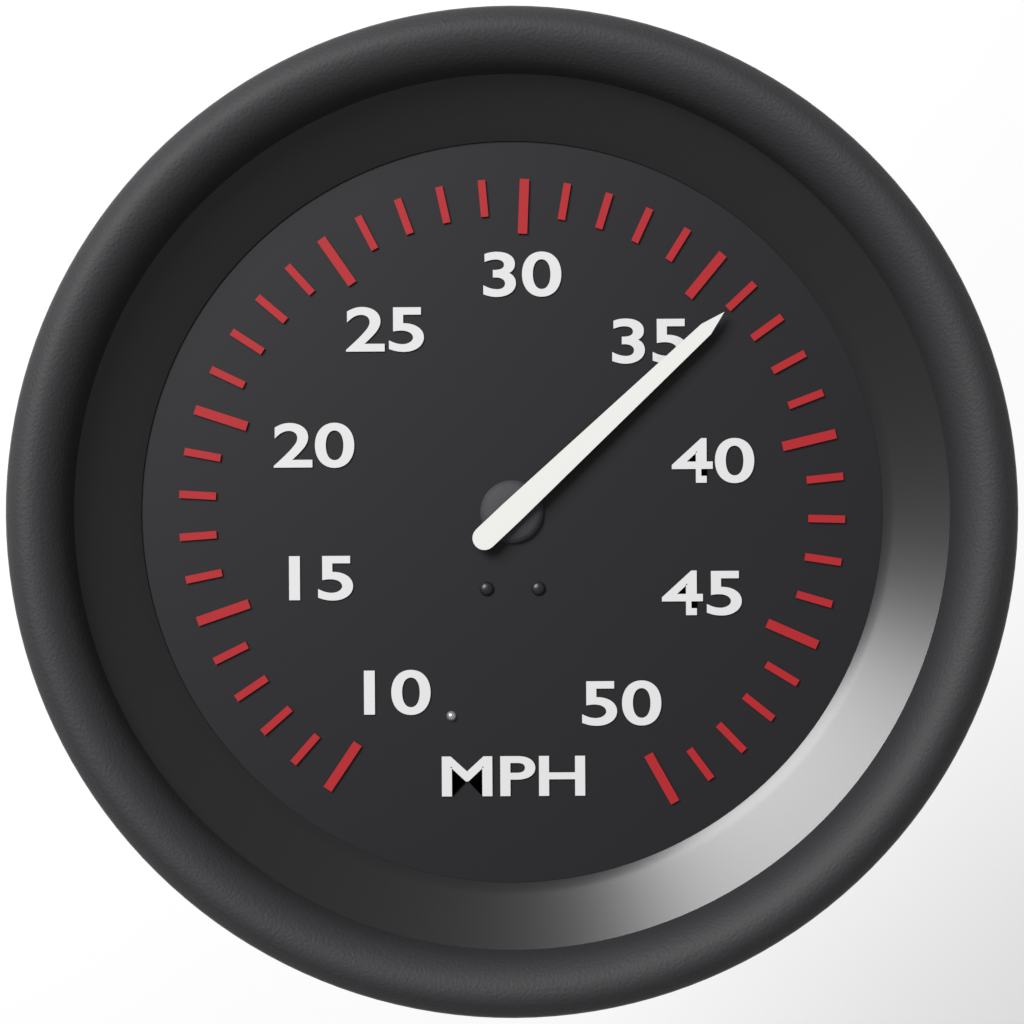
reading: 36 MPH
